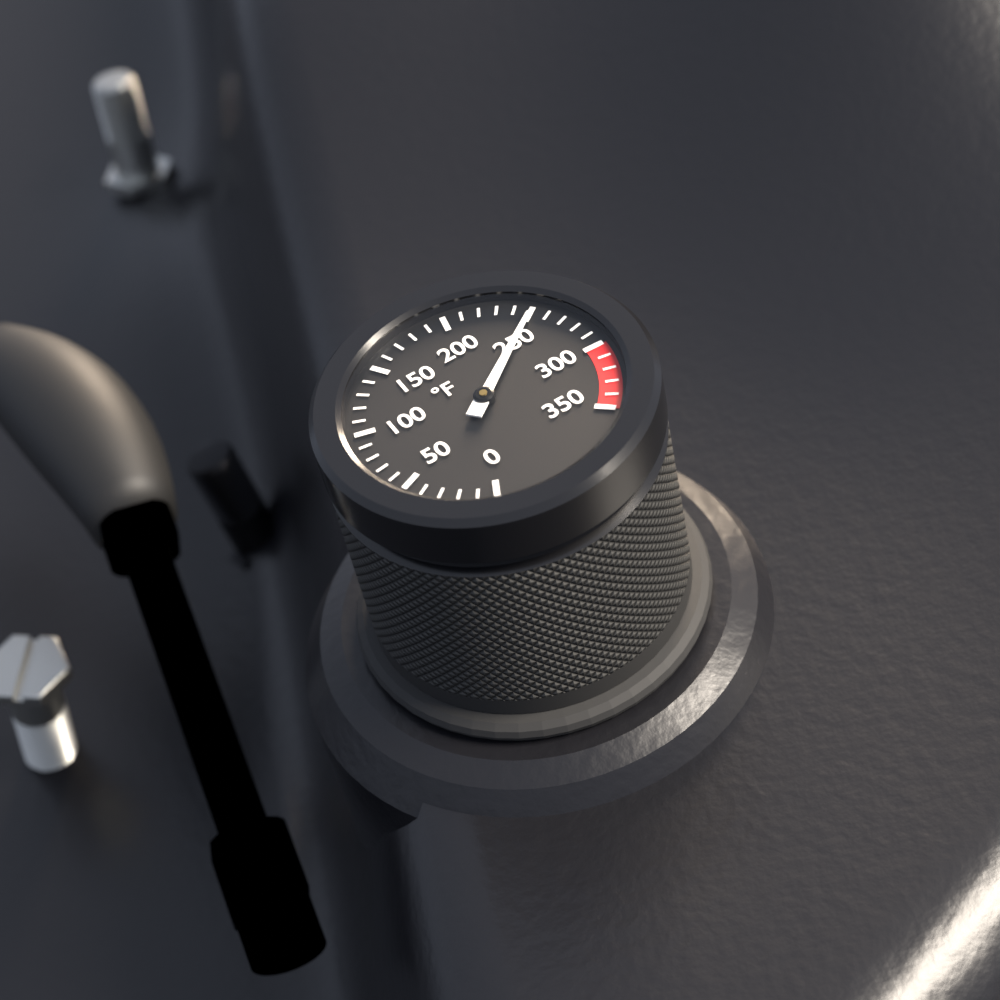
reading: 250 °F
